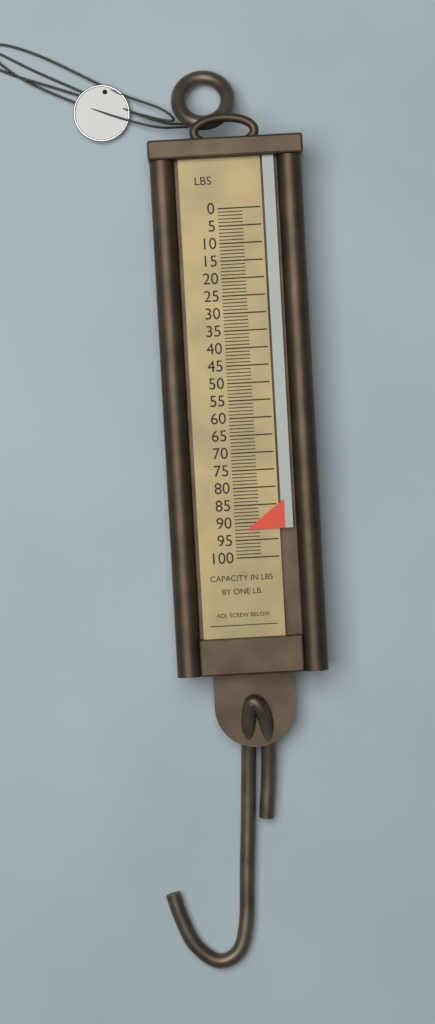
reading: 92 lb
